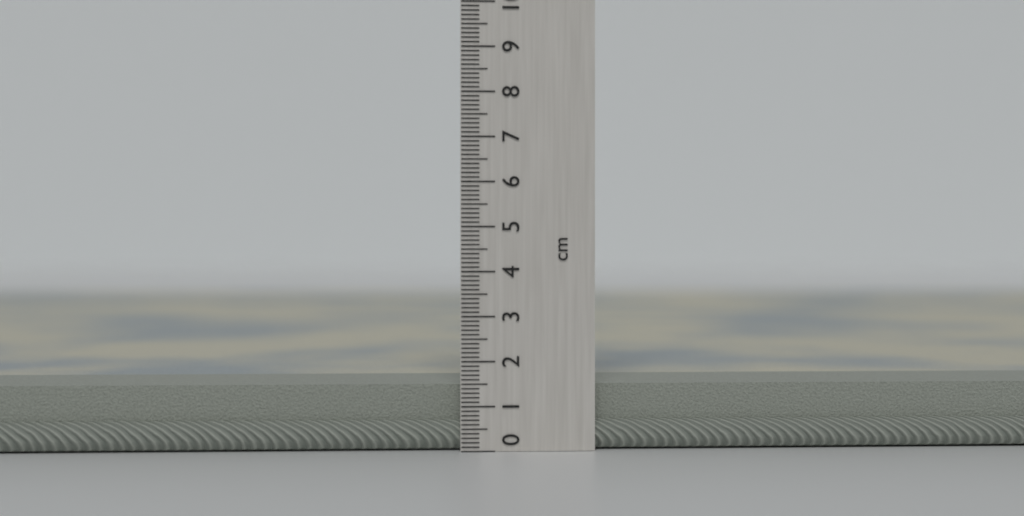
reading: 1.5 cm
